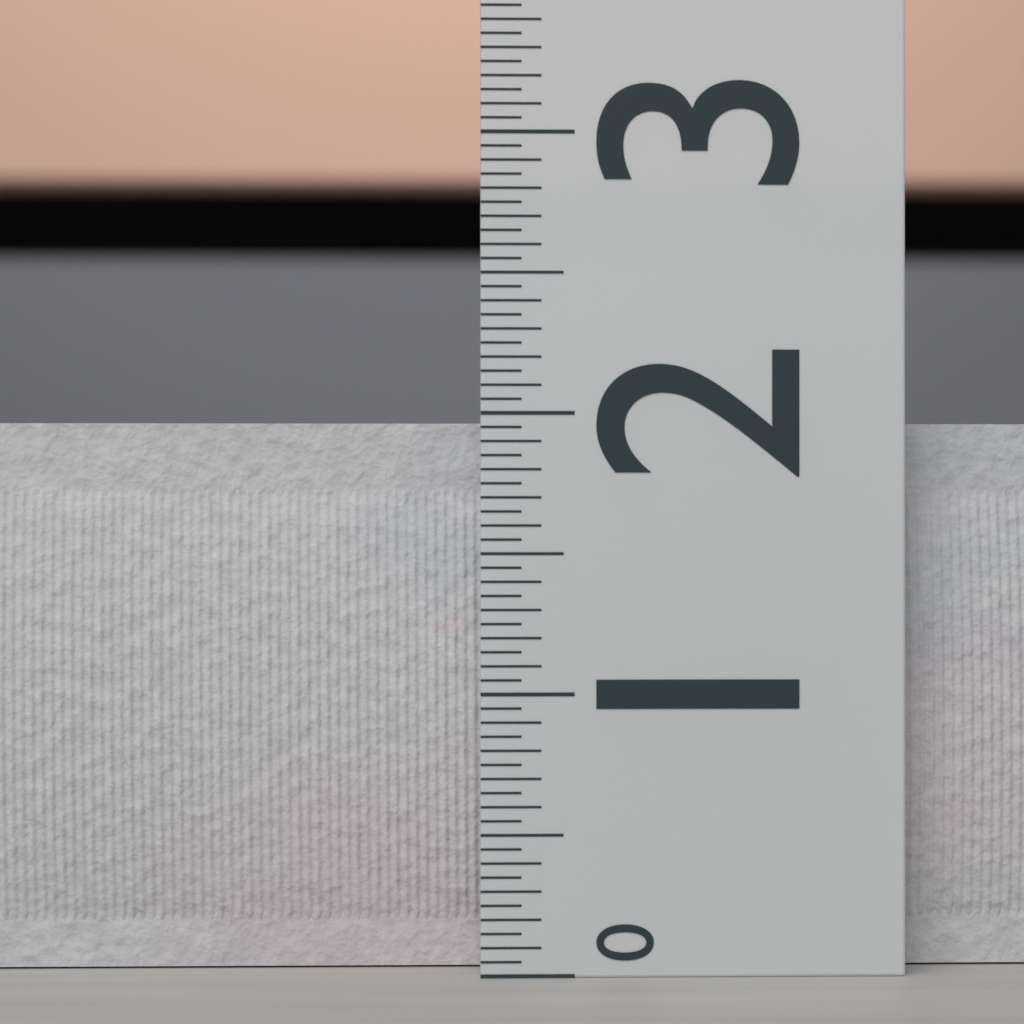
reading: 2.00 (no unit)
